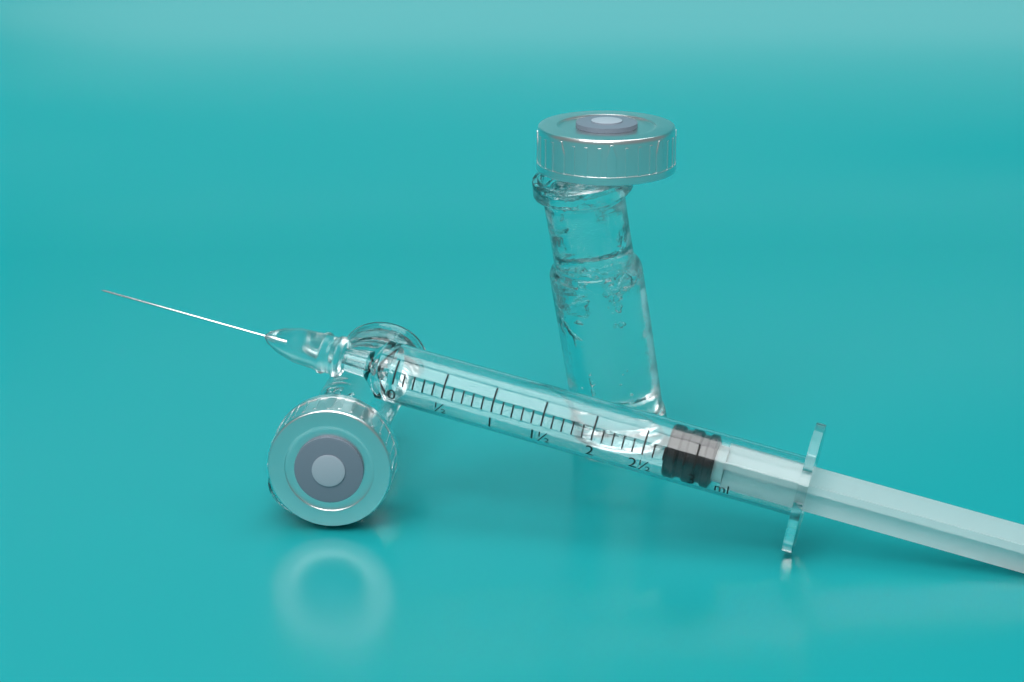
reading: 2.7 ml
